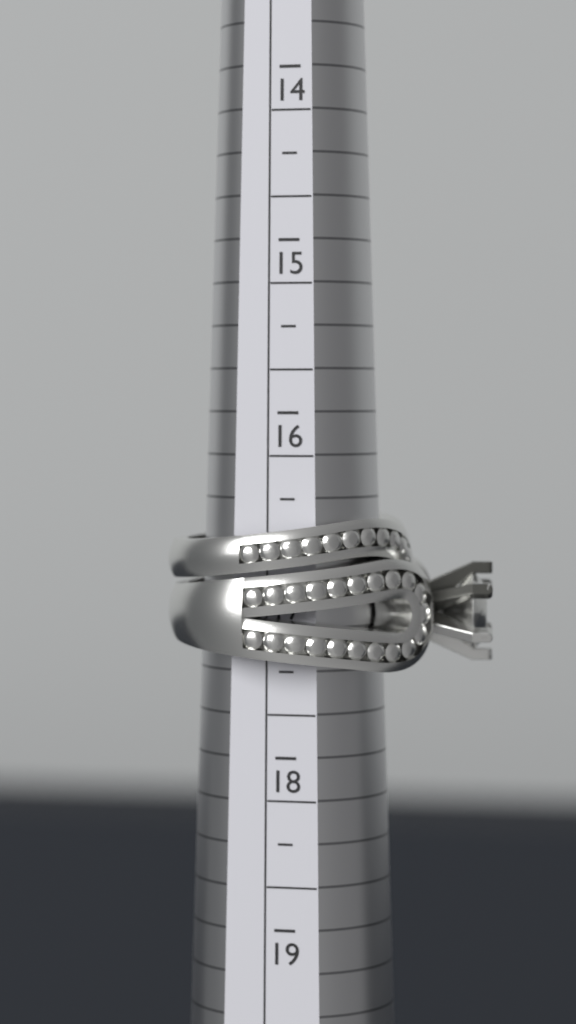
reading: 17.50 (no unit)
